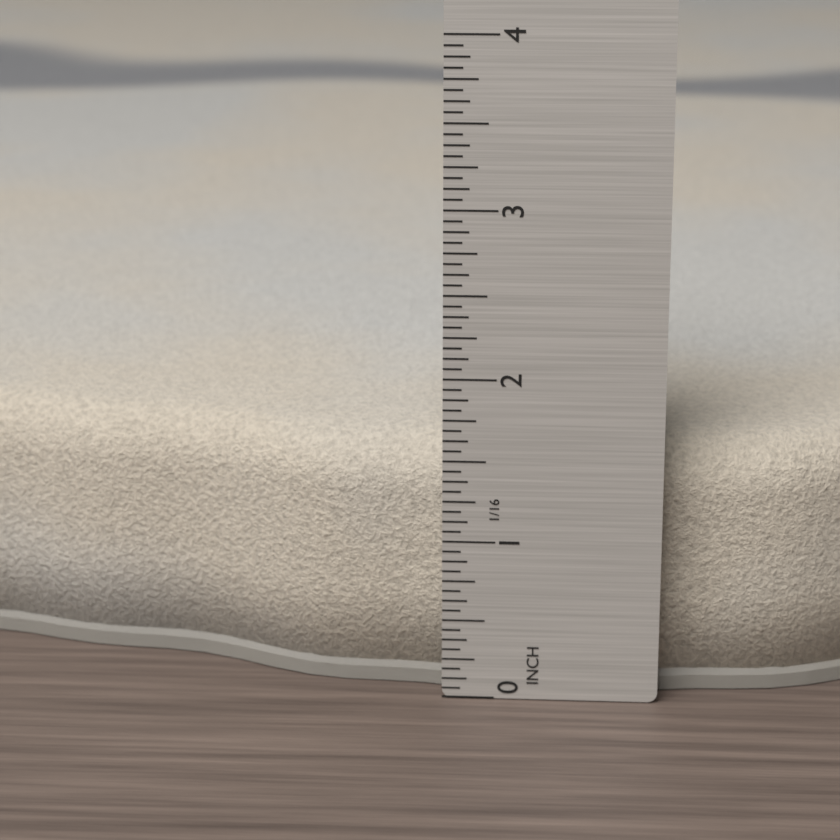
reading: 1.5625 in
